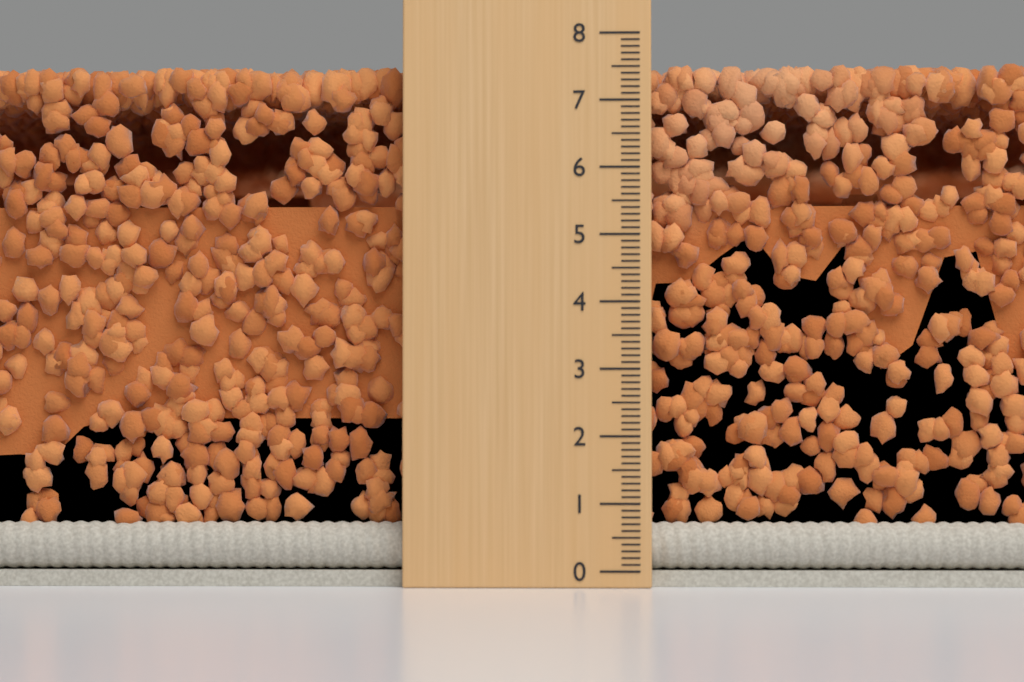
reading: 7.6 (no unit)
